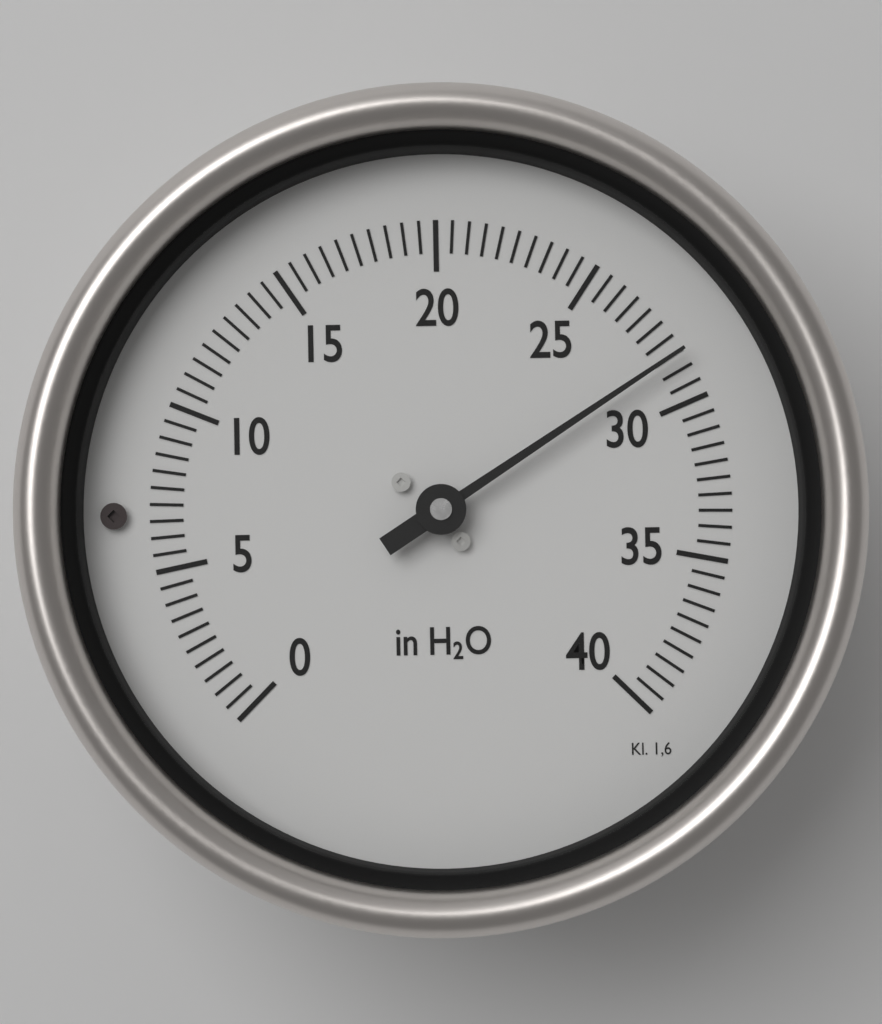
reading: 28.5 in H2O
